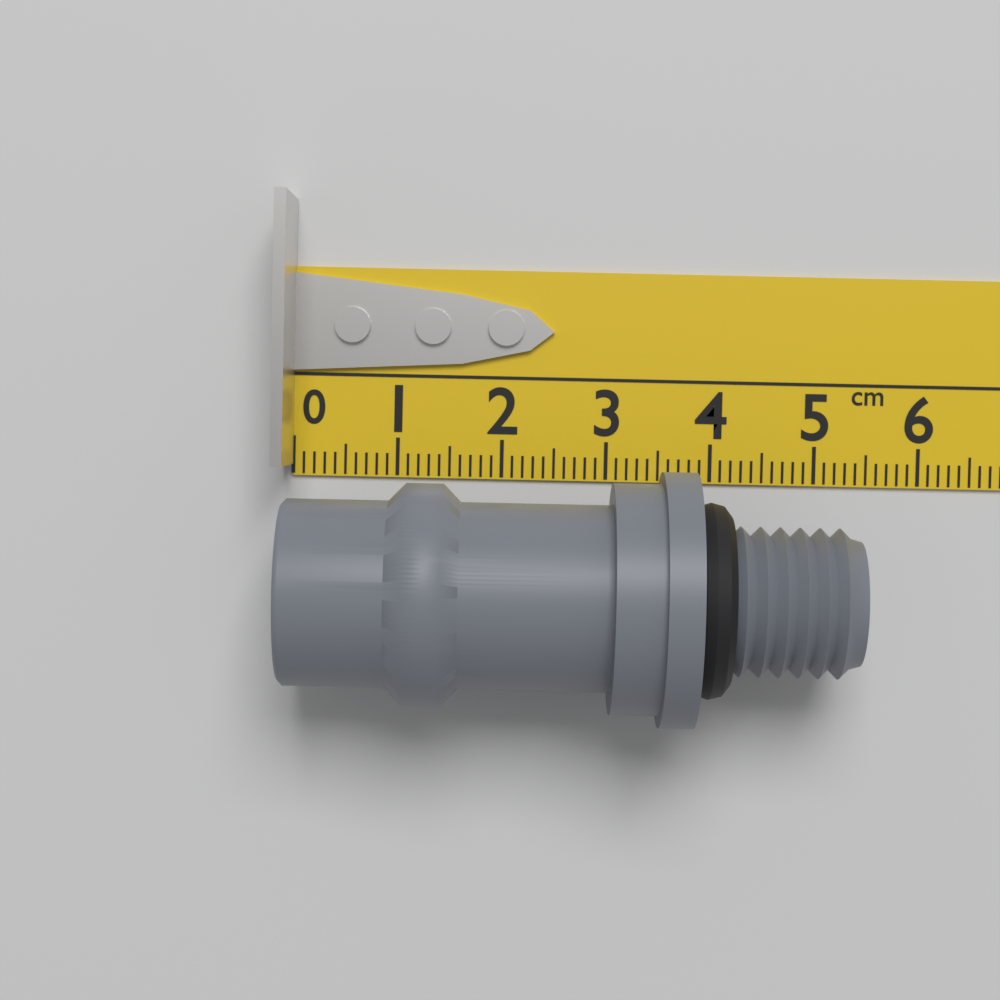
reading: 5.3 cm
